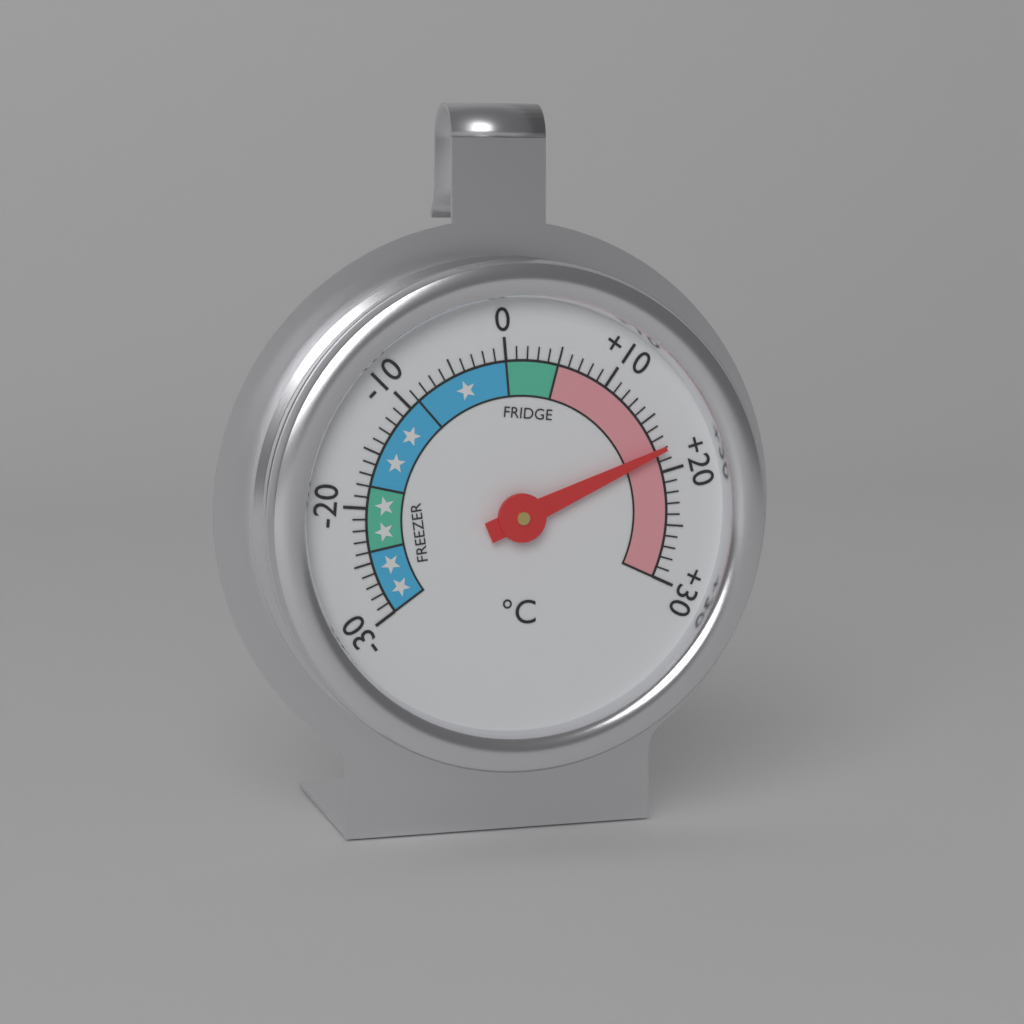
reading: 18 °C
